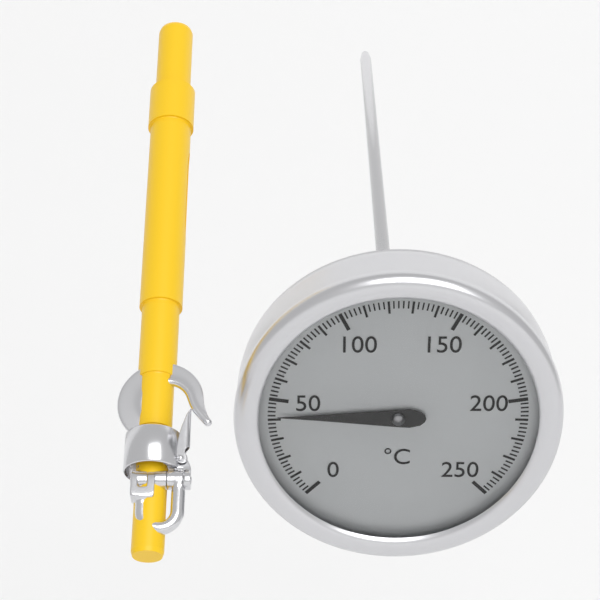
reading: 42 °C
